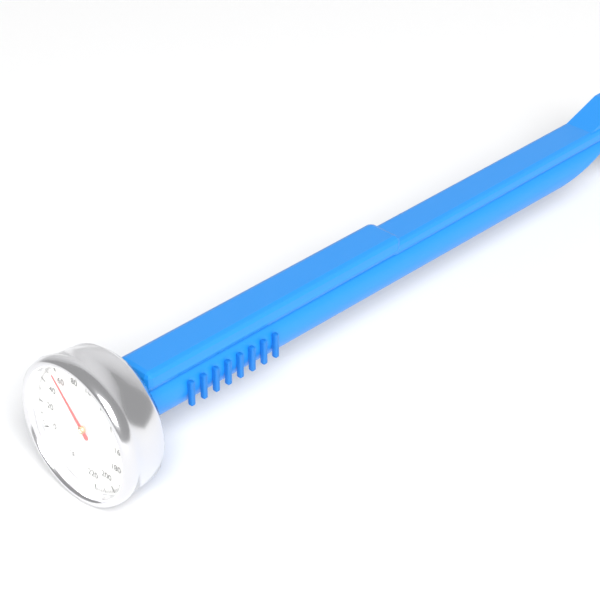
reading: 56 °F
